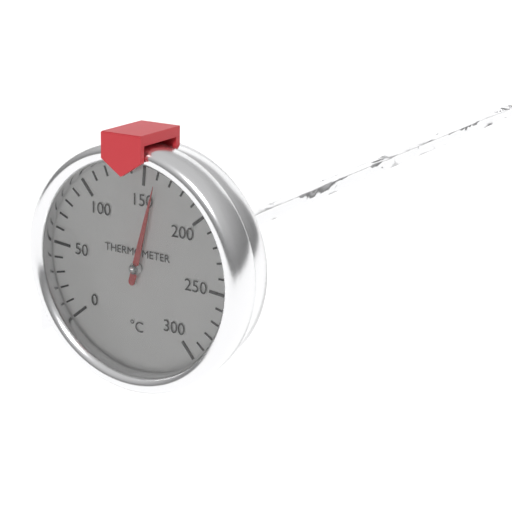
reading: 160 °C
